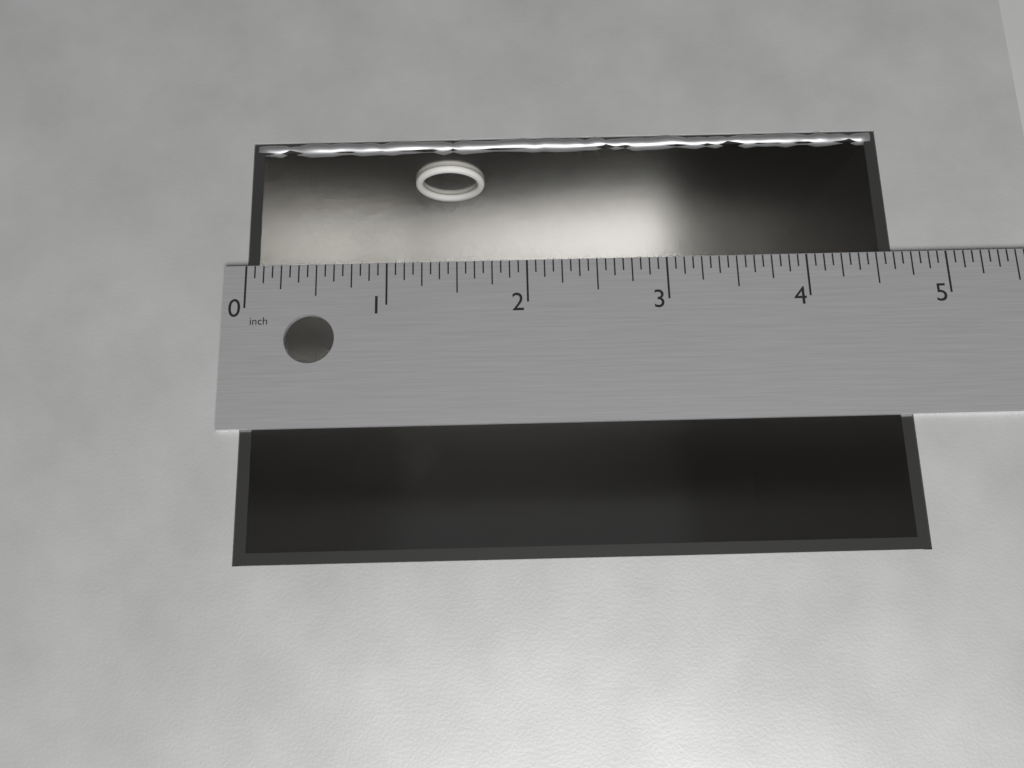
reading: 4.6250 in
